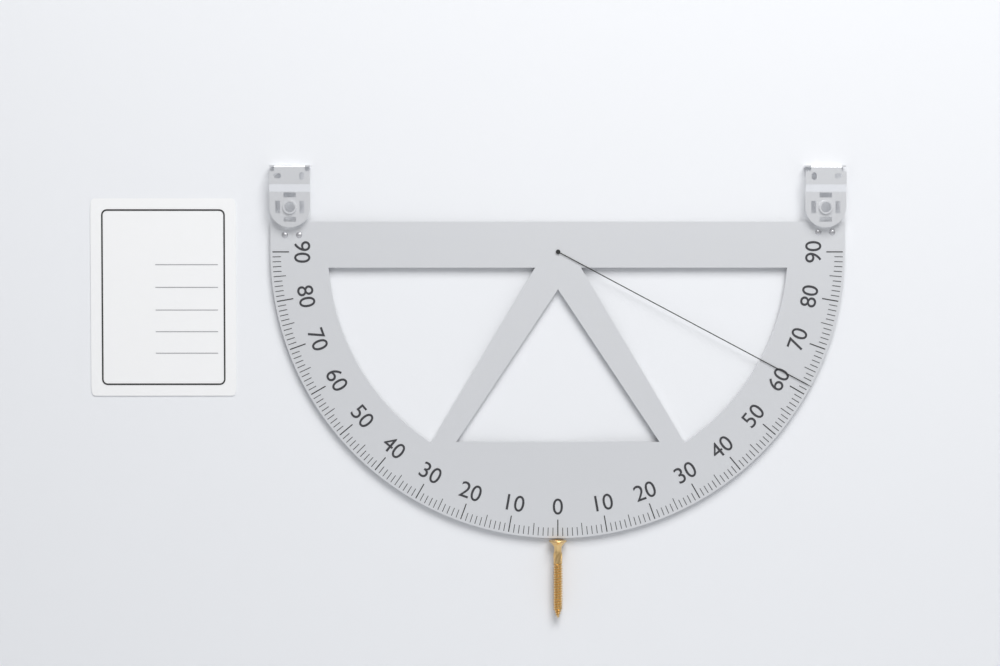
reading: 62 (no unit)
